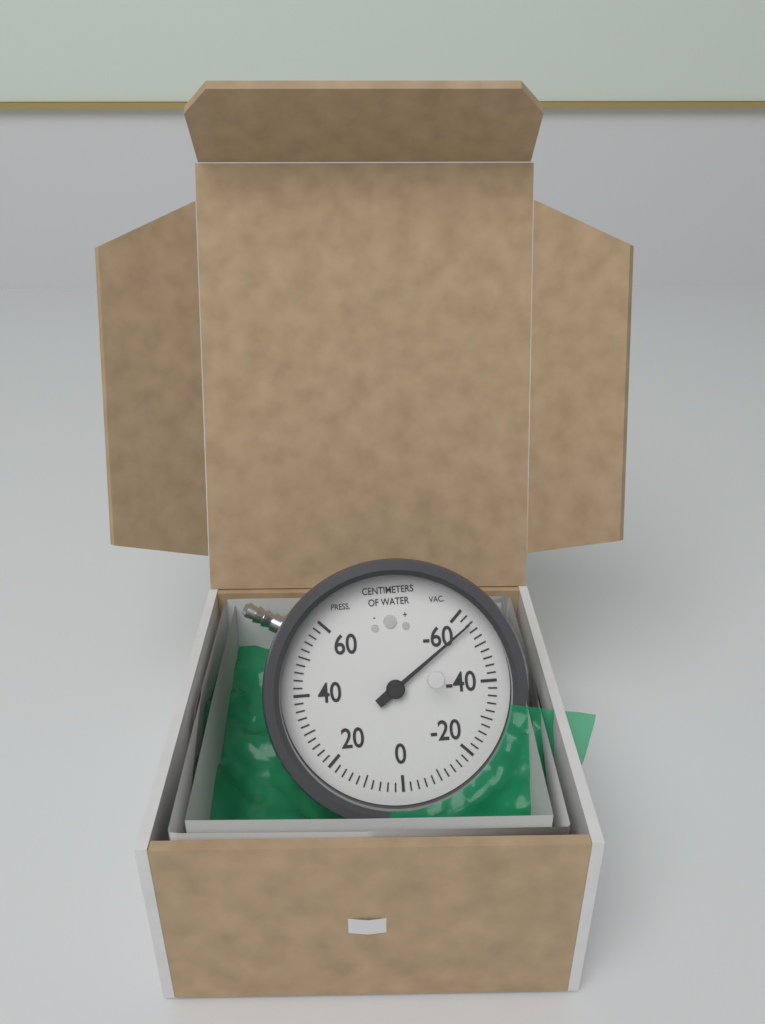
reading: -56 cmH2O
